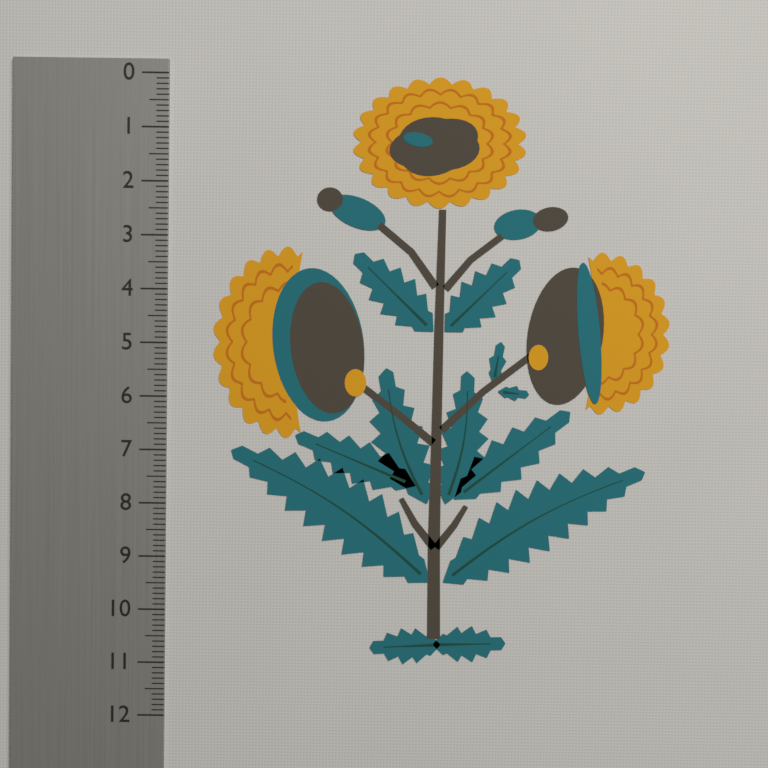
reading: 11.0 (no unit)
